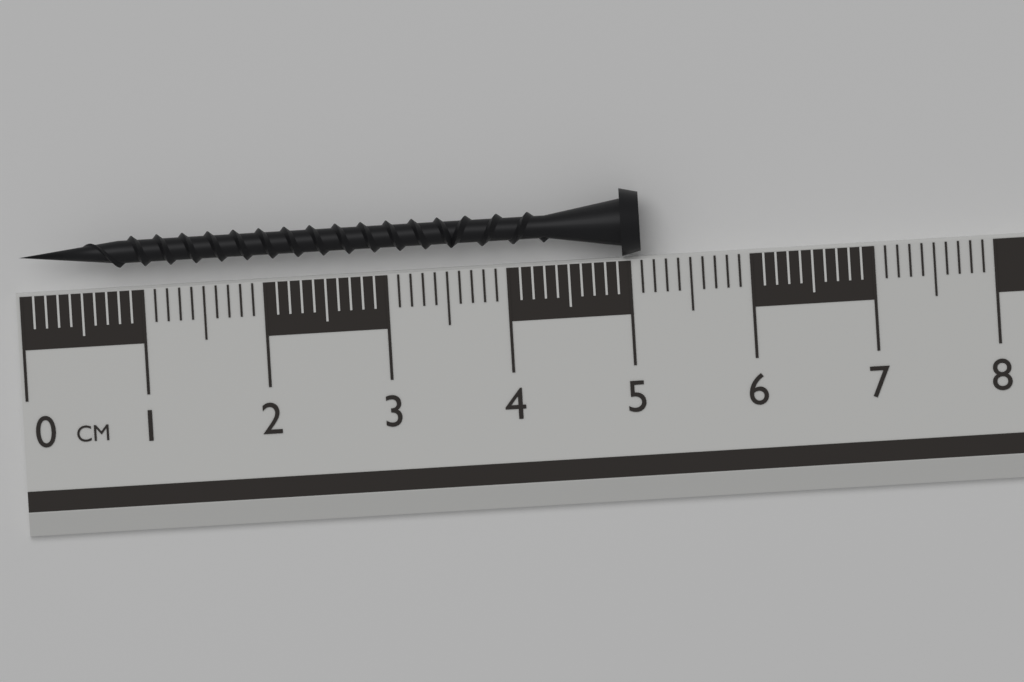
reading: 5.1 cm
